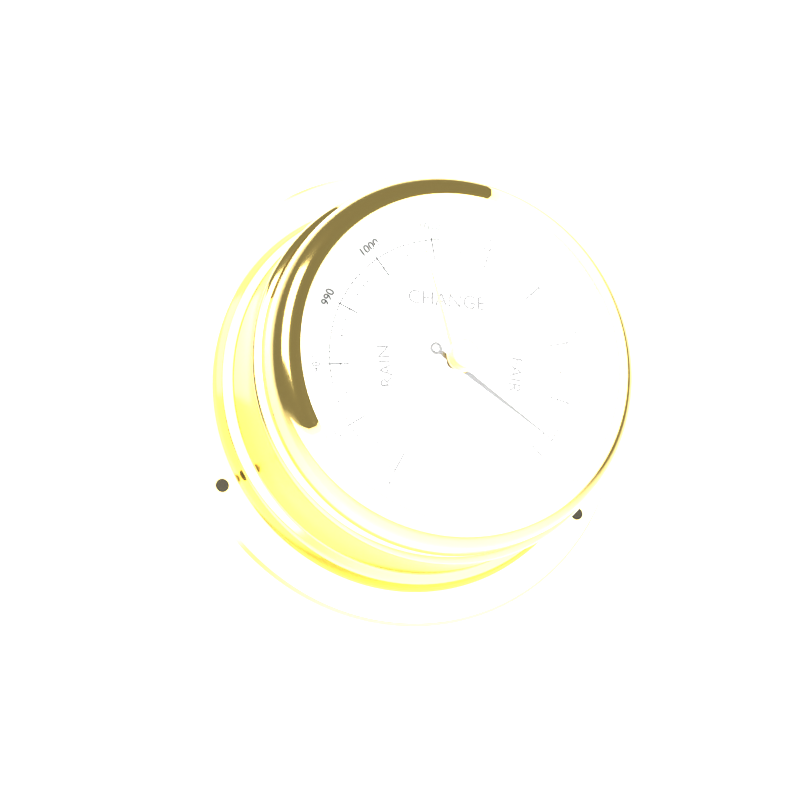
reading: 1057 mbar
